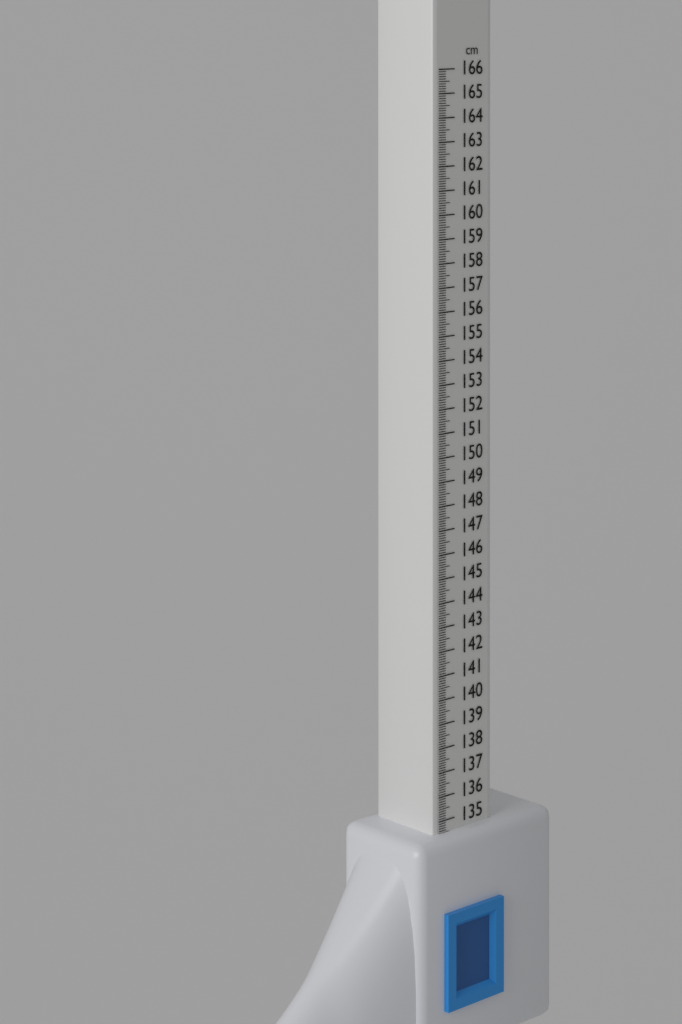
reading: 134.5 cm
